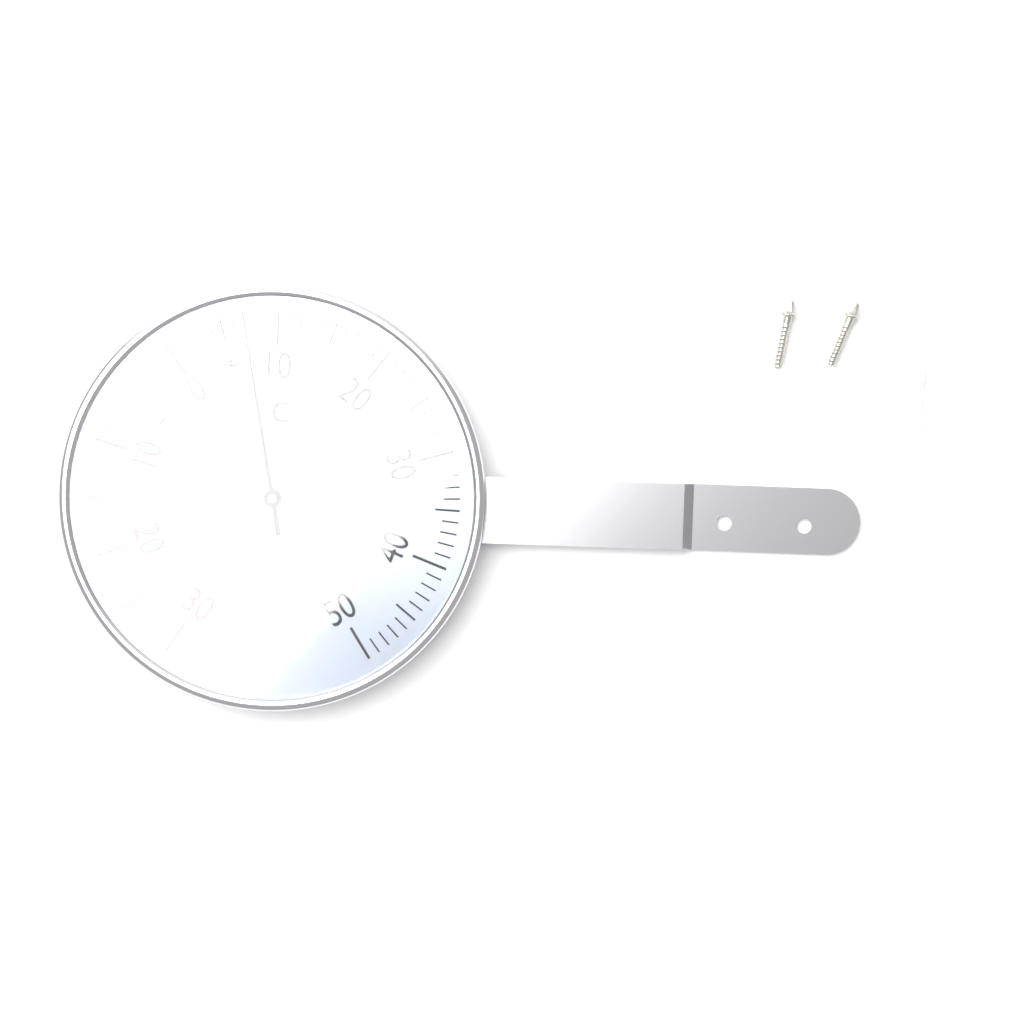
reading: 7 °C
